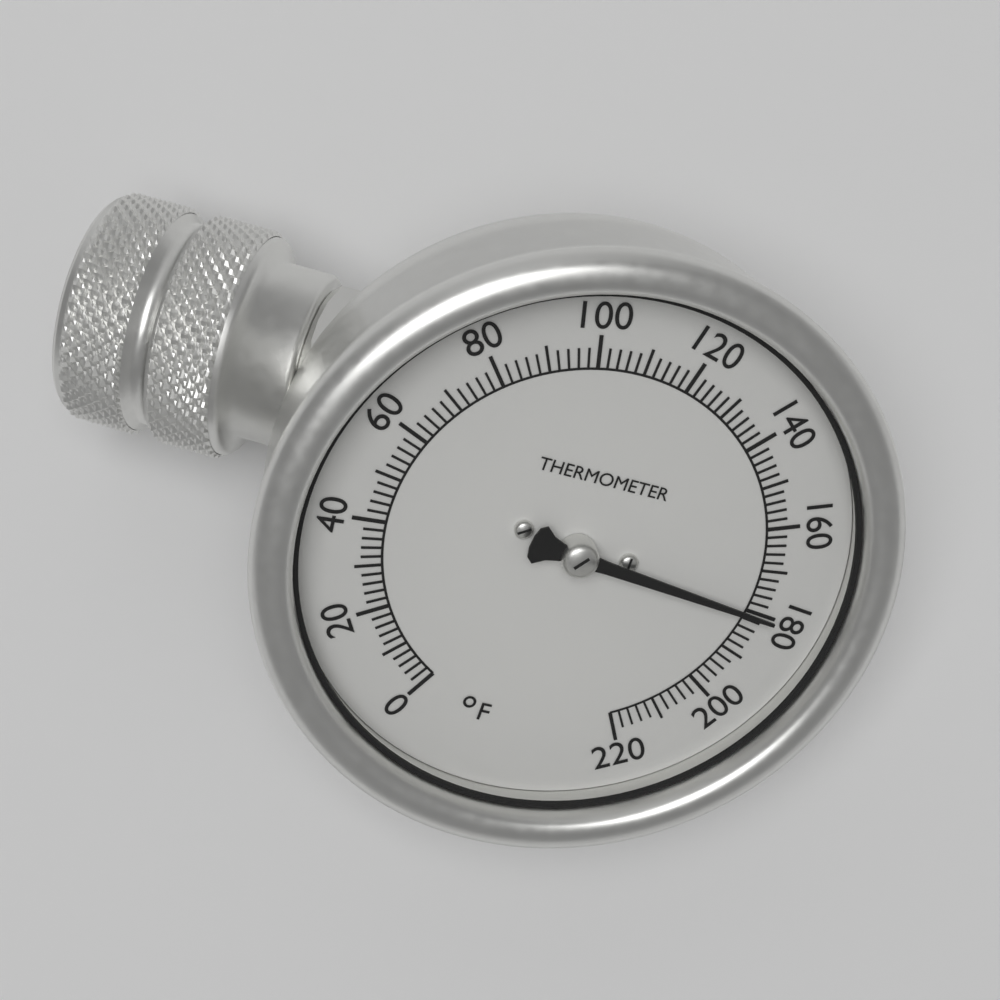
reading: 180 °F
